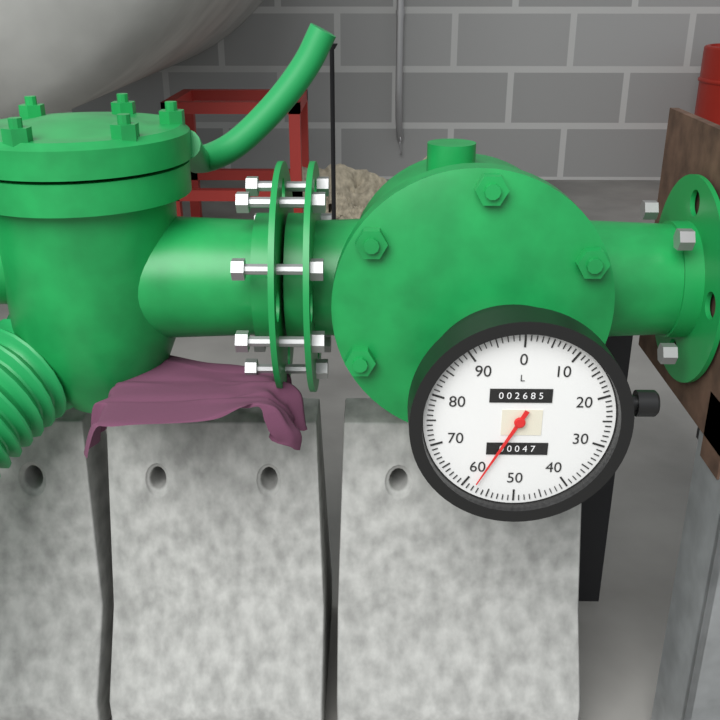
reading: 58 L
